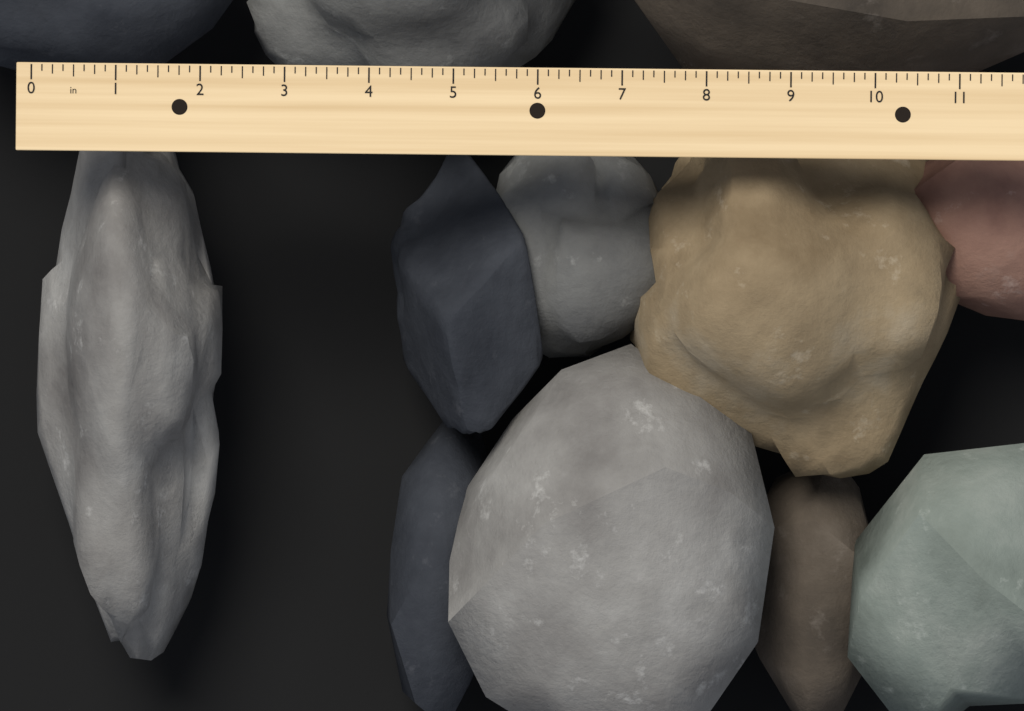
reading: 2.250 in
